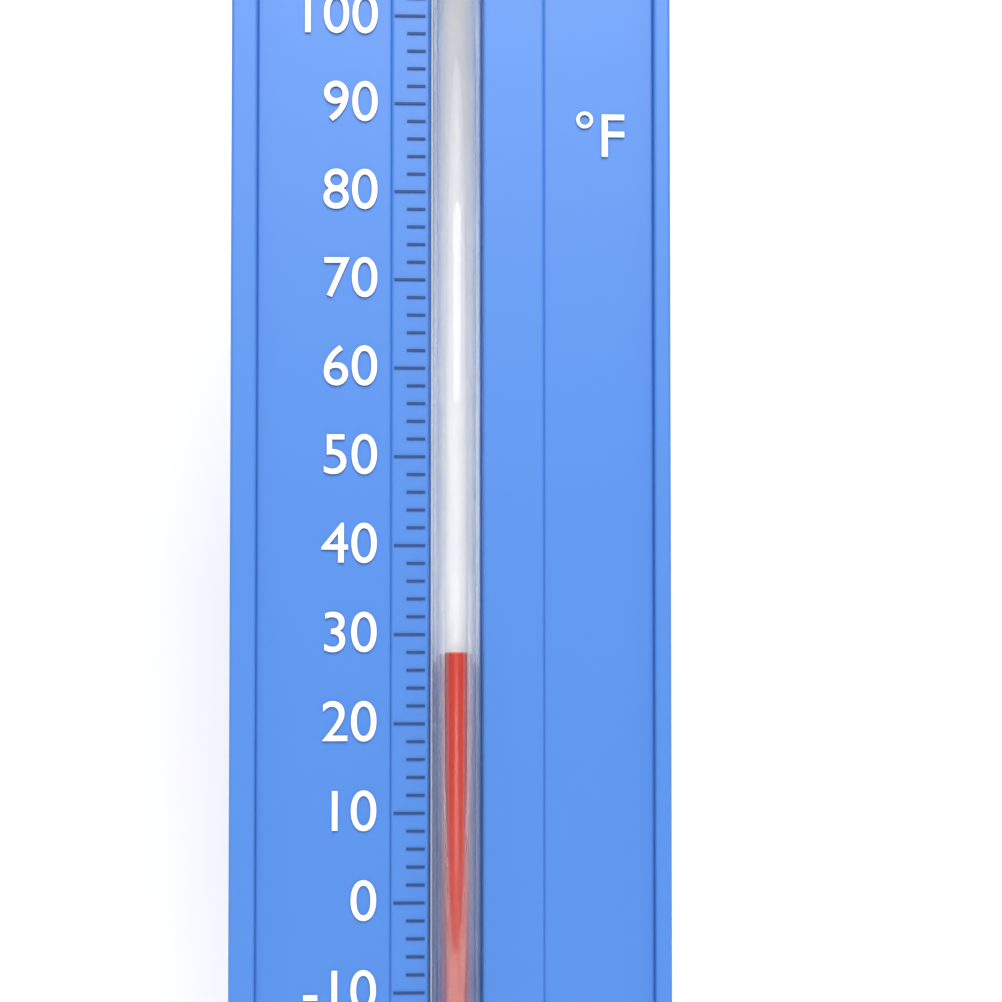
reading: 28 °F
